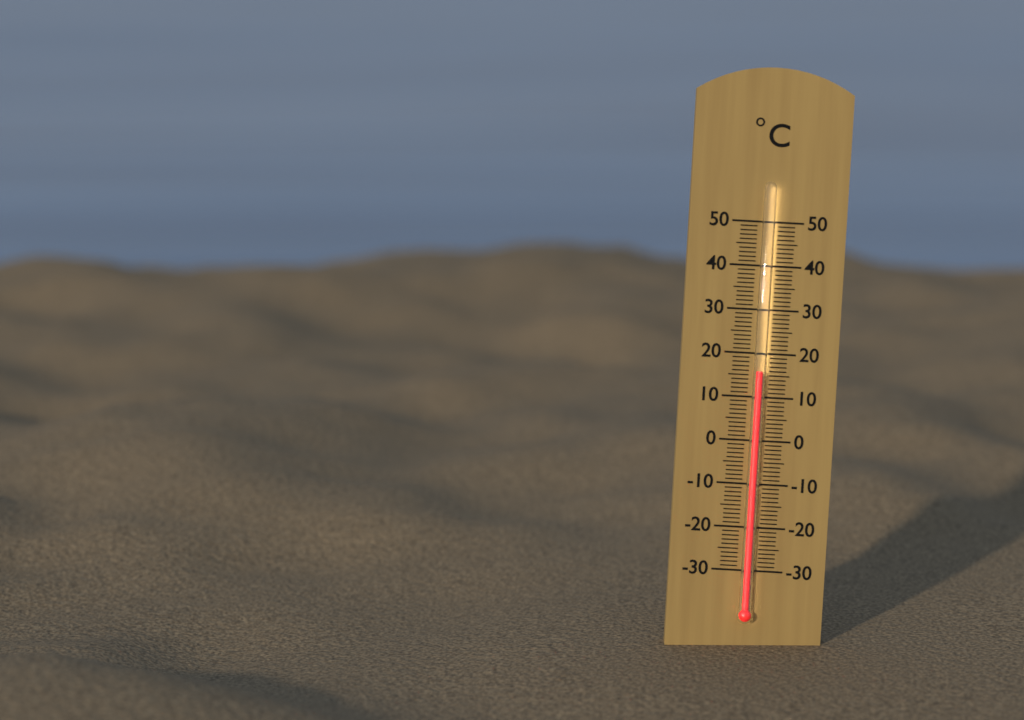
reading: 16 °C
